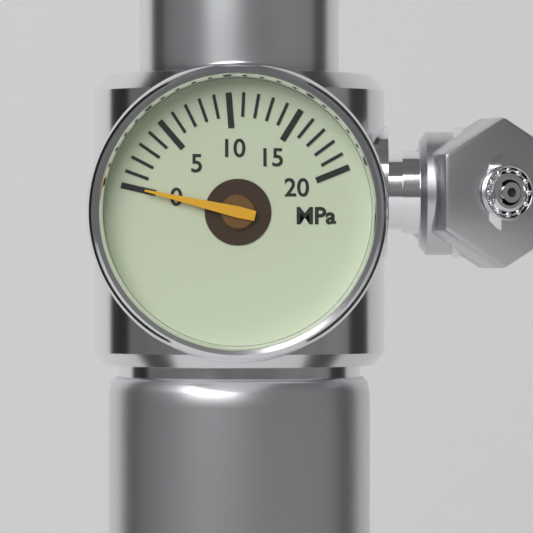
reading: 0 MPa
